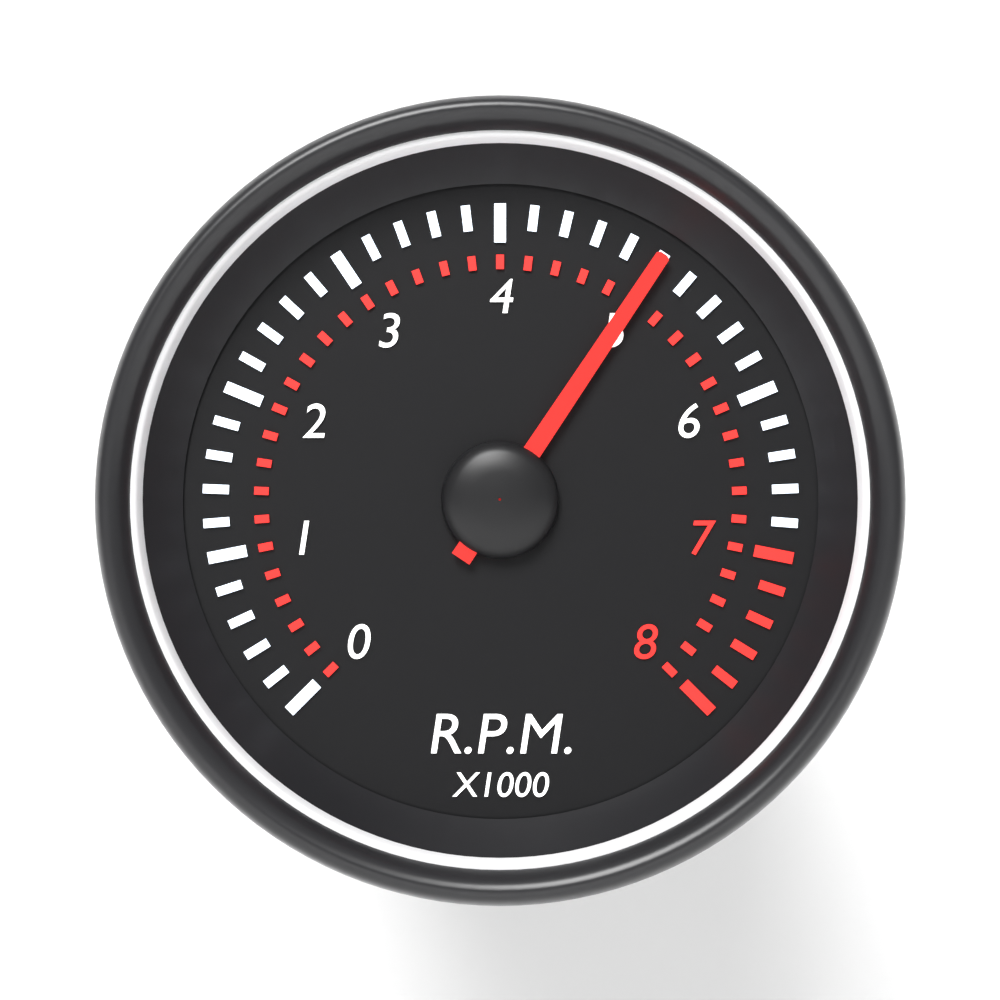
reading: 5.0 x1000 RPM
